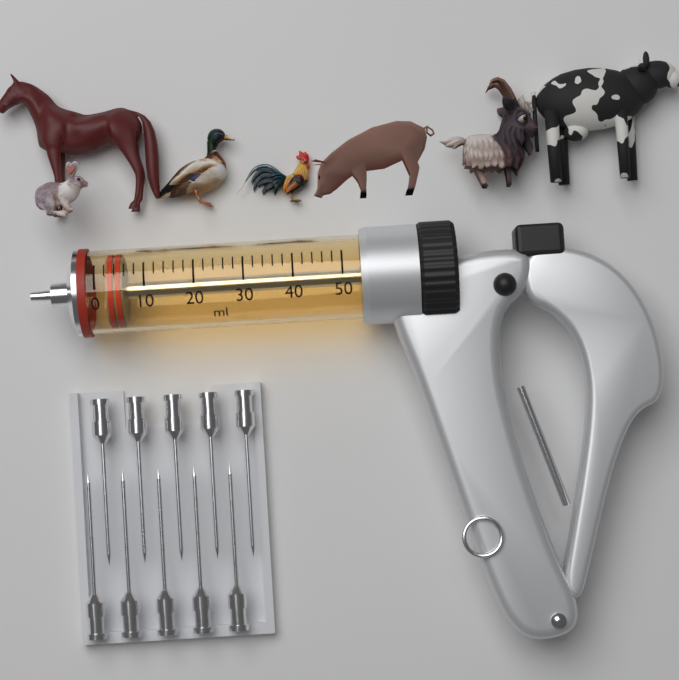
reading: 2 ml
